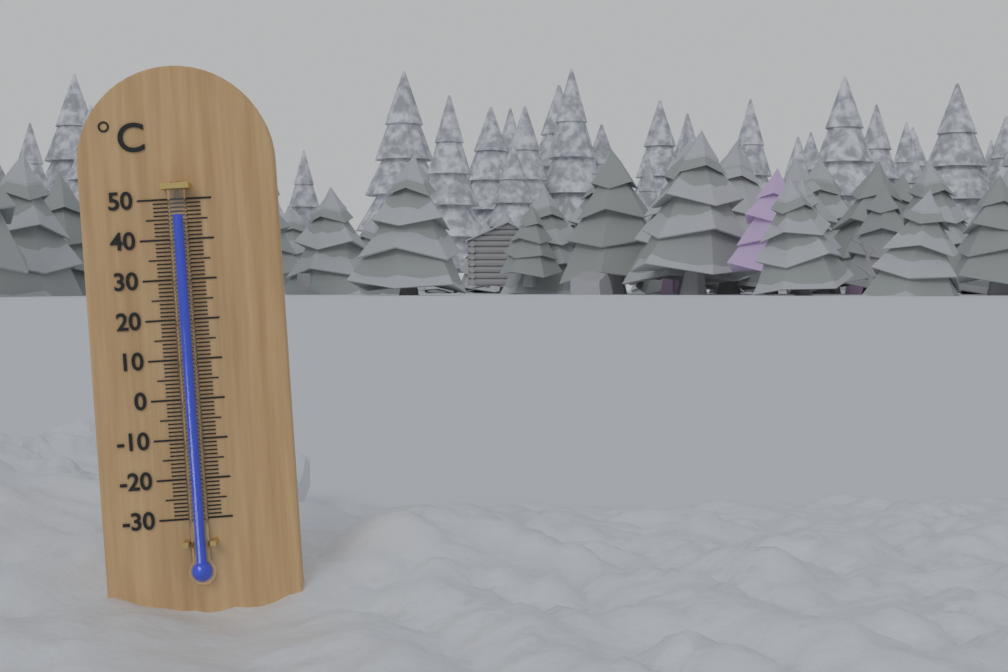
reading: 46 °C
